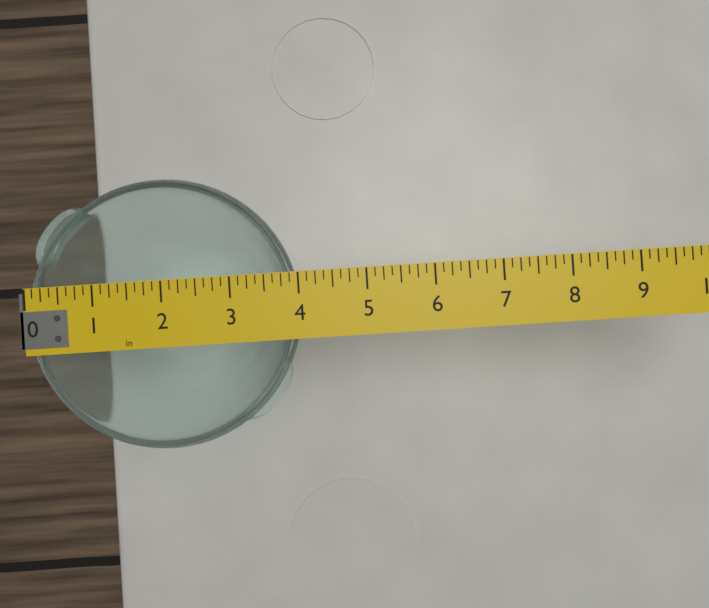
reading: 4.000 in
